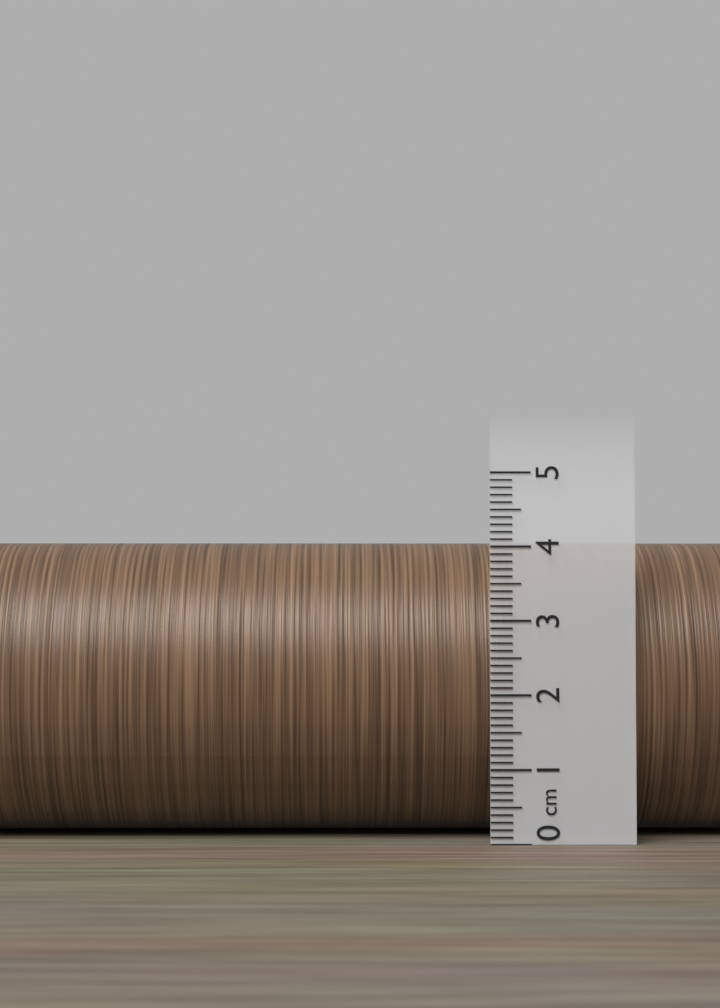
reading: 4.1 cm
